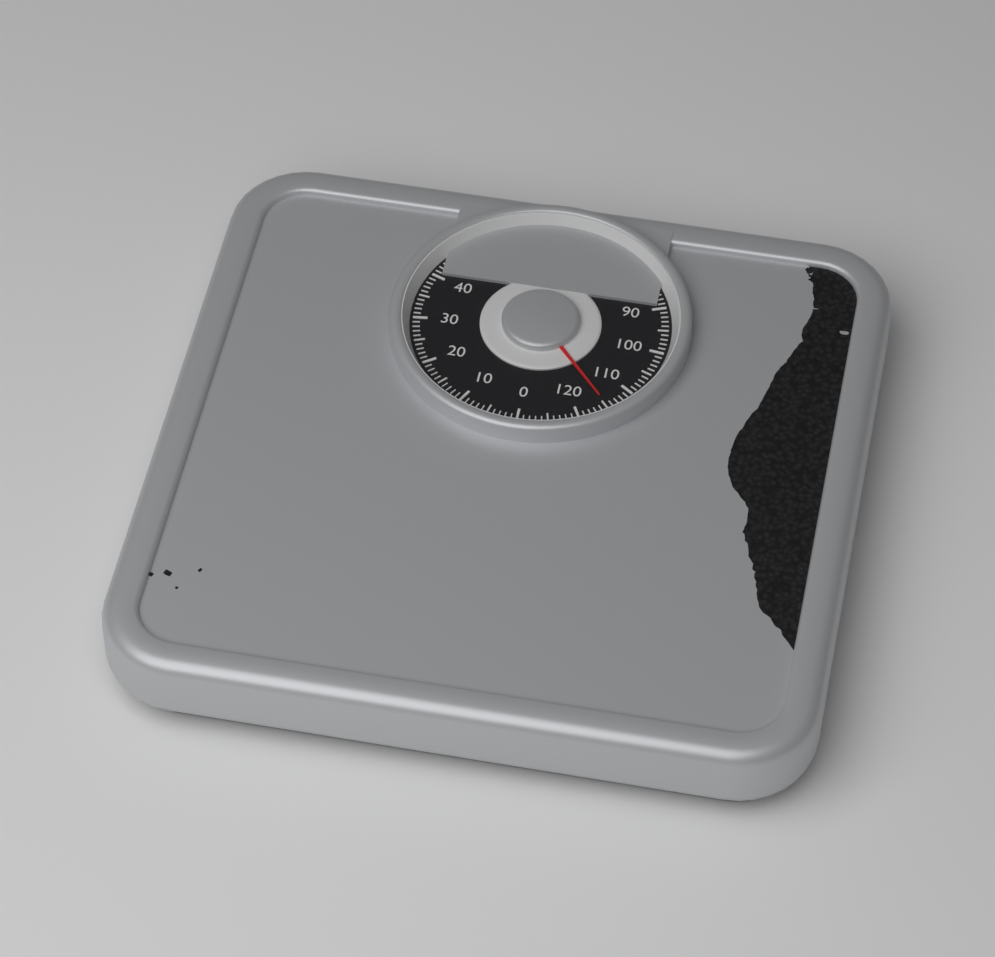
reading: 115 kg
